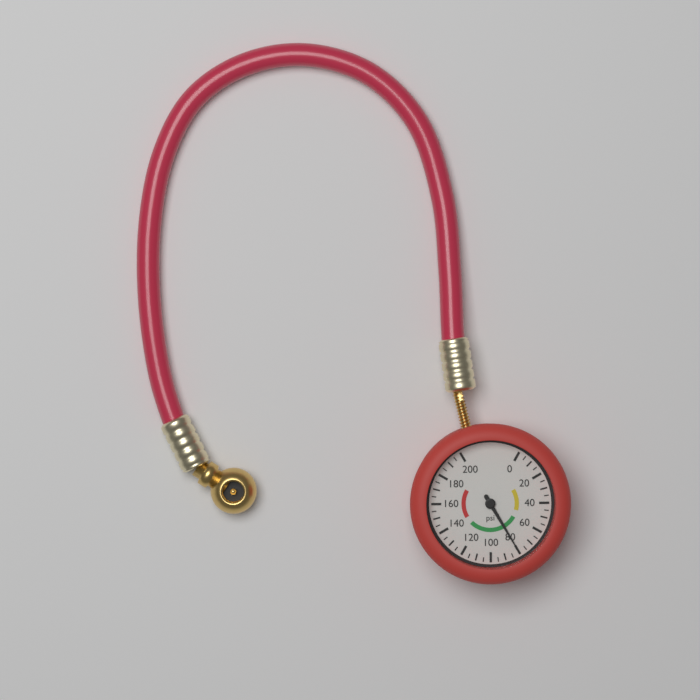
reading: 80 psi
